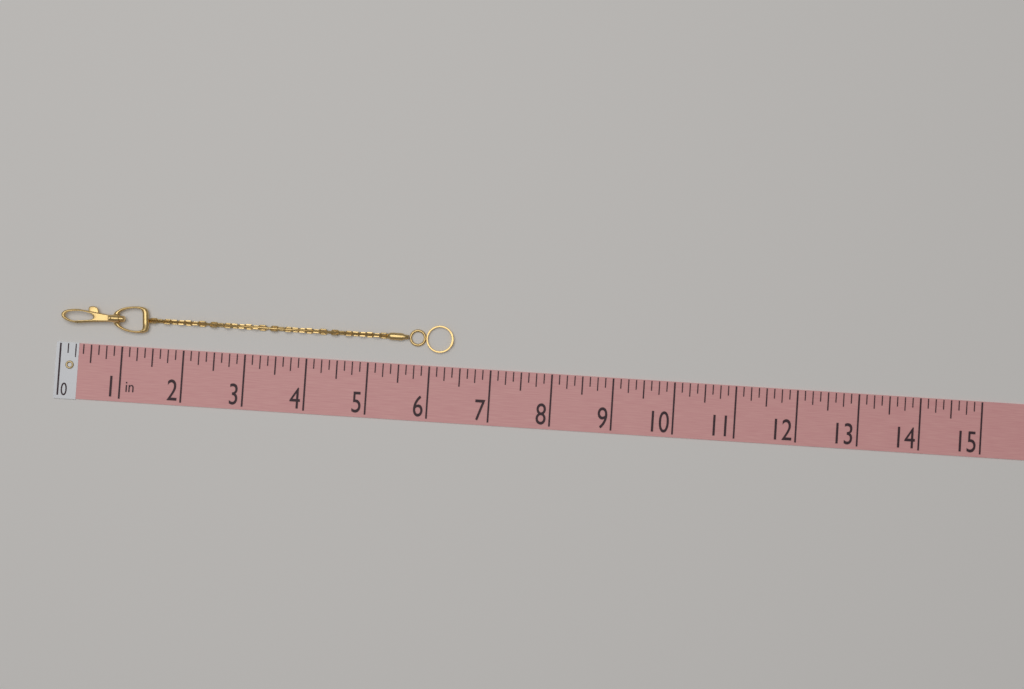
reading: 6.375 in
